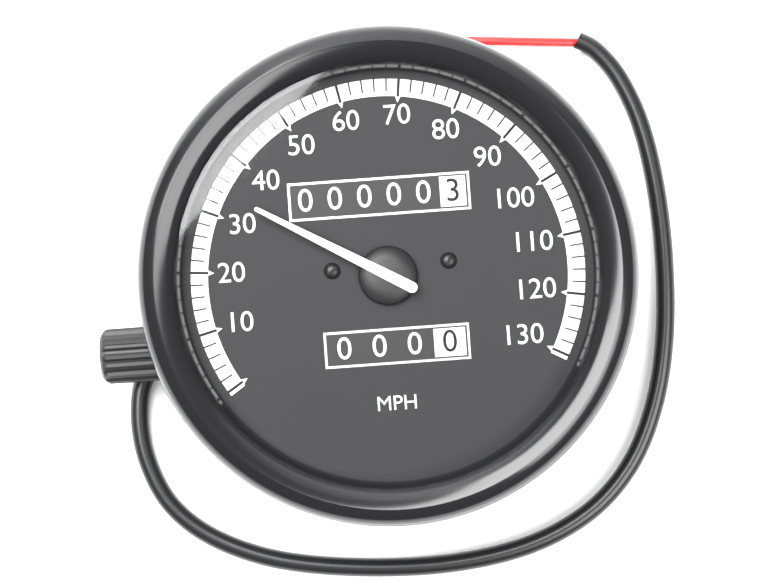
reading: 34 MPH
